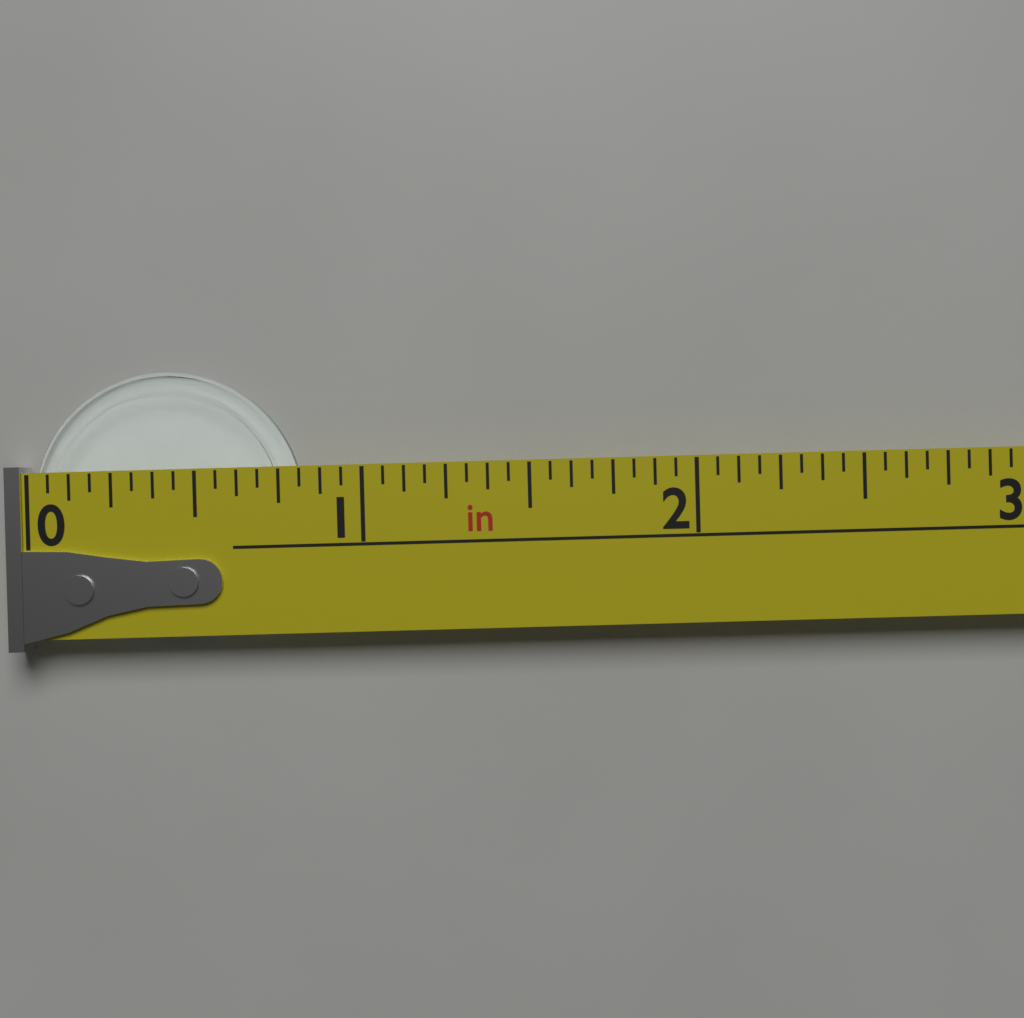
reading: 0.8125 in
